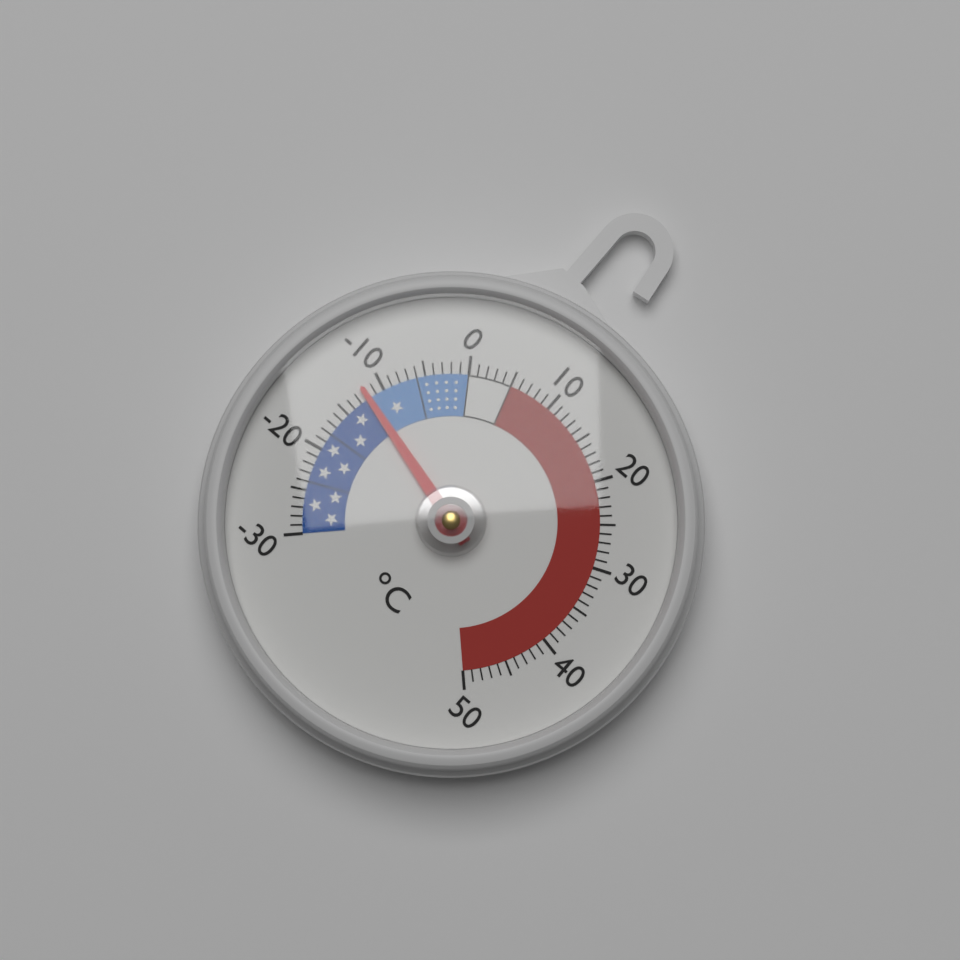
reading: -12 °C
